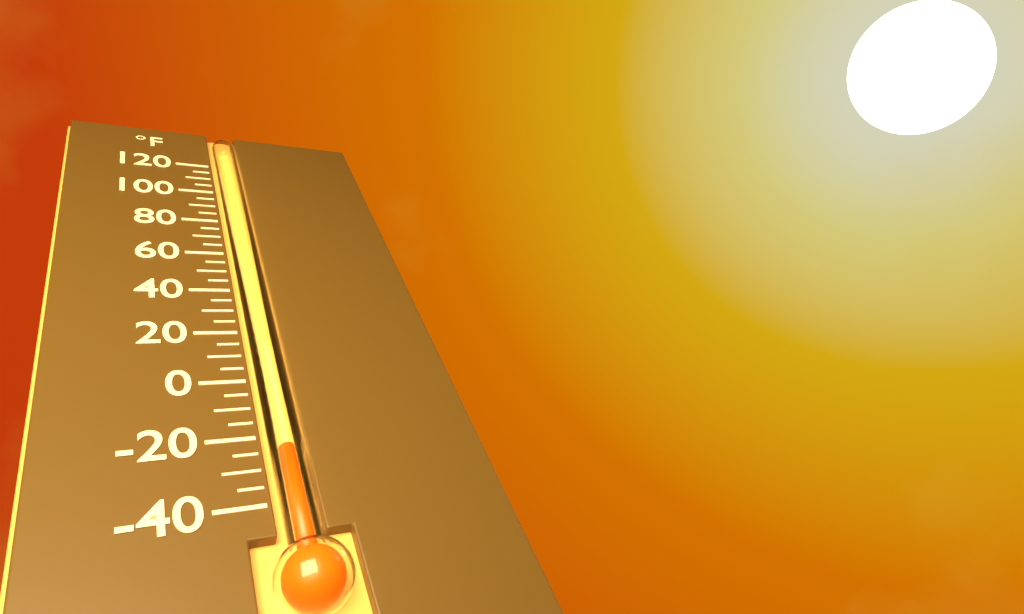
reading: -25 °F
